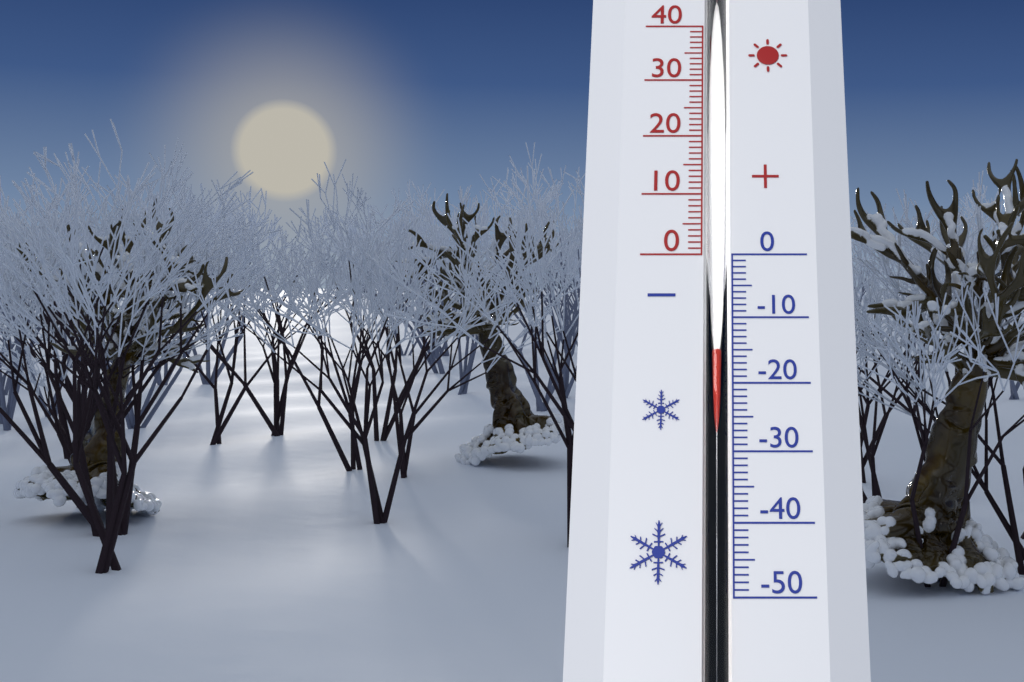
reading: -15 (no unit)
